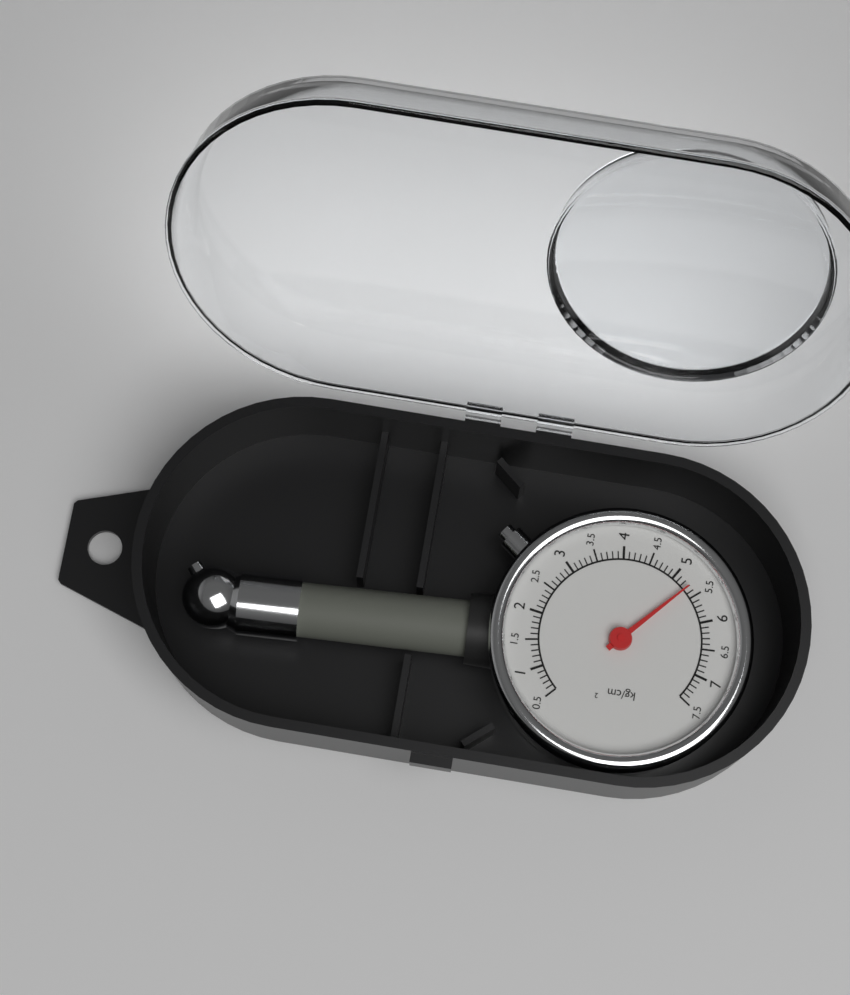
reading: 5.3 kg/cm²
